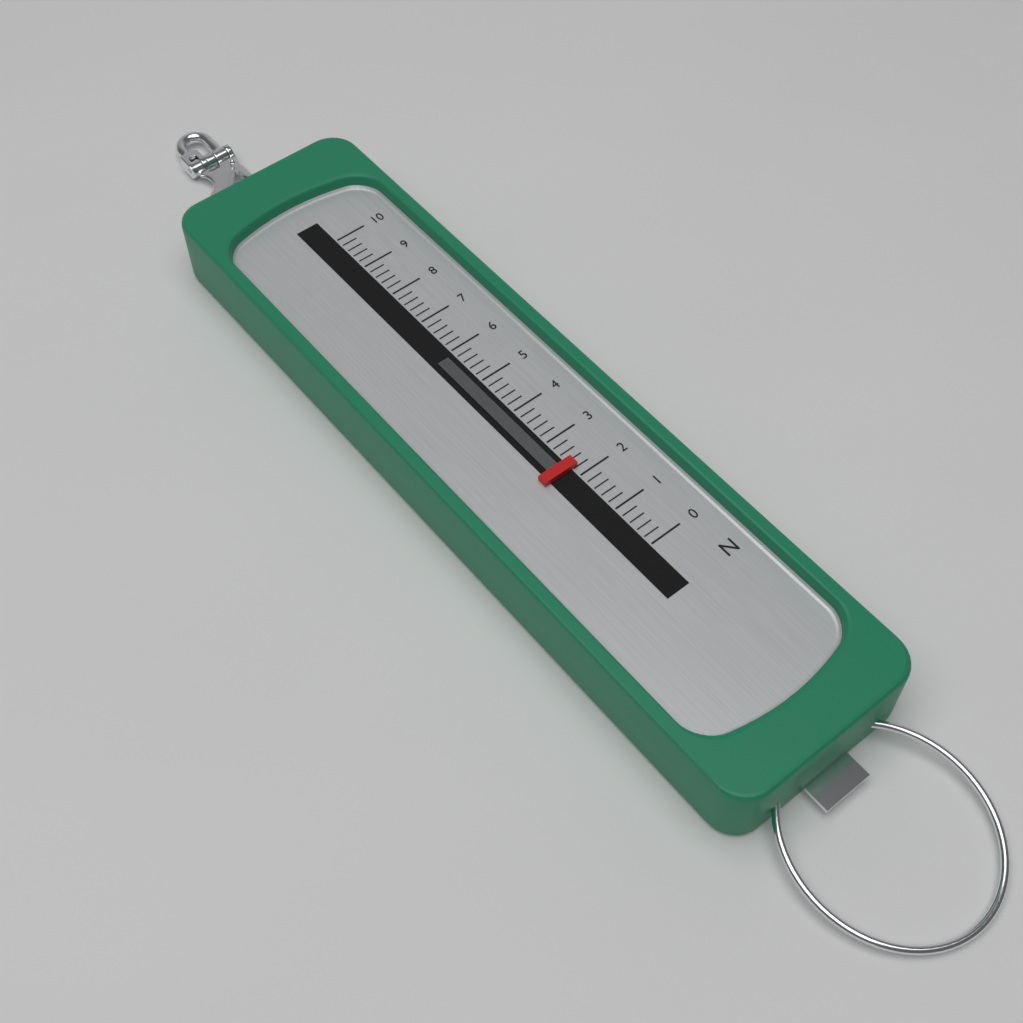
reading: 2.2 N
